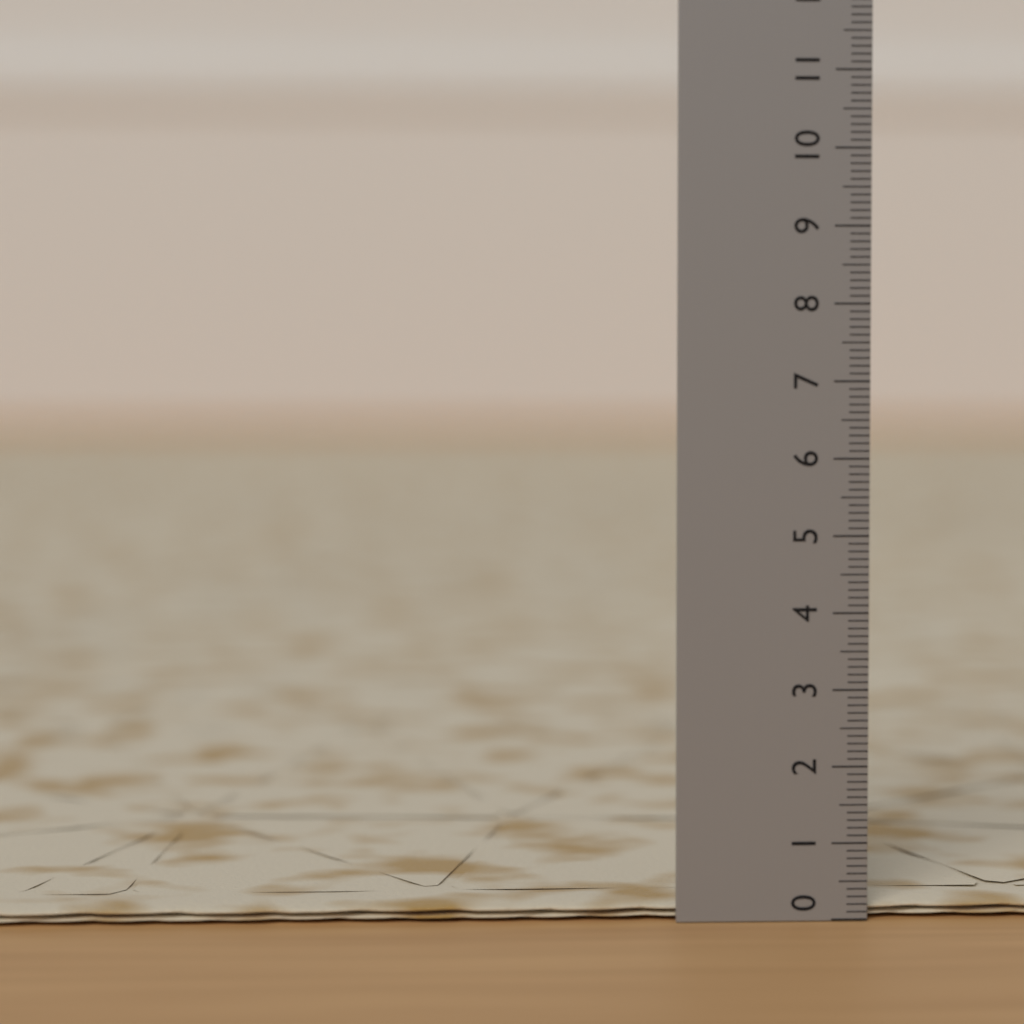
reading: 0.2 (no unit)
